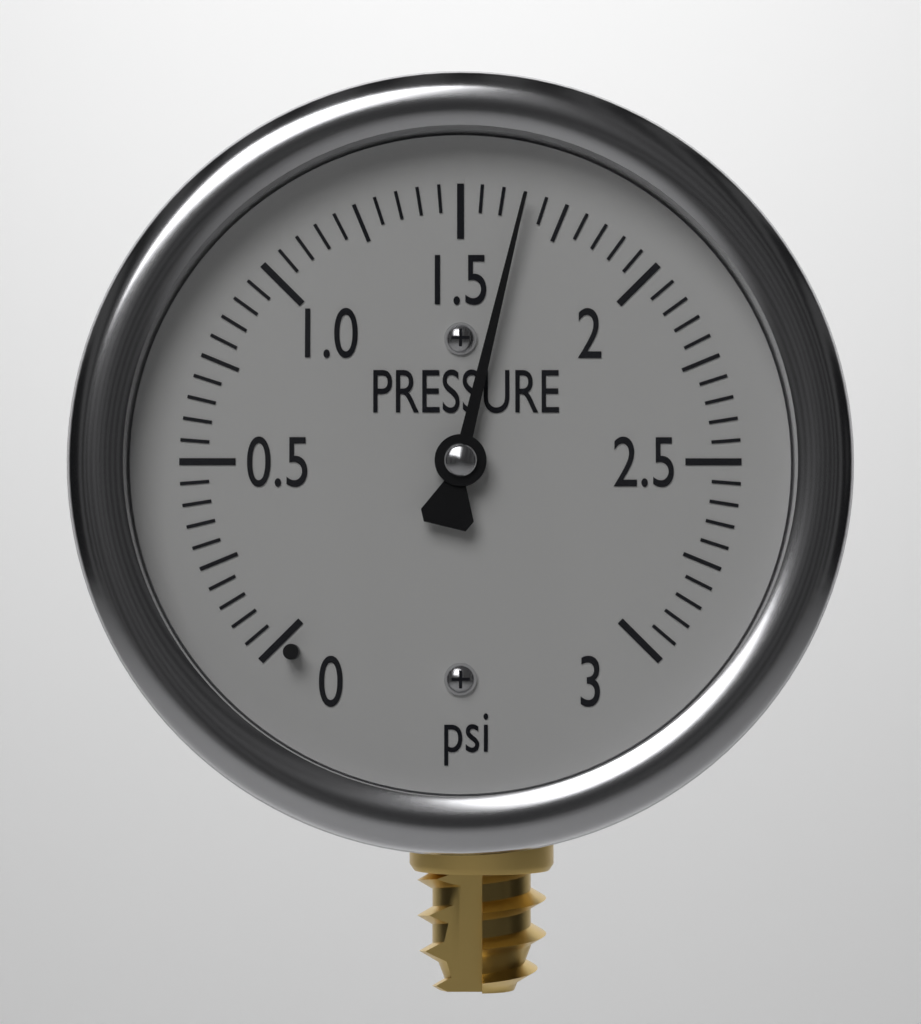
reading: 1.65 psi
